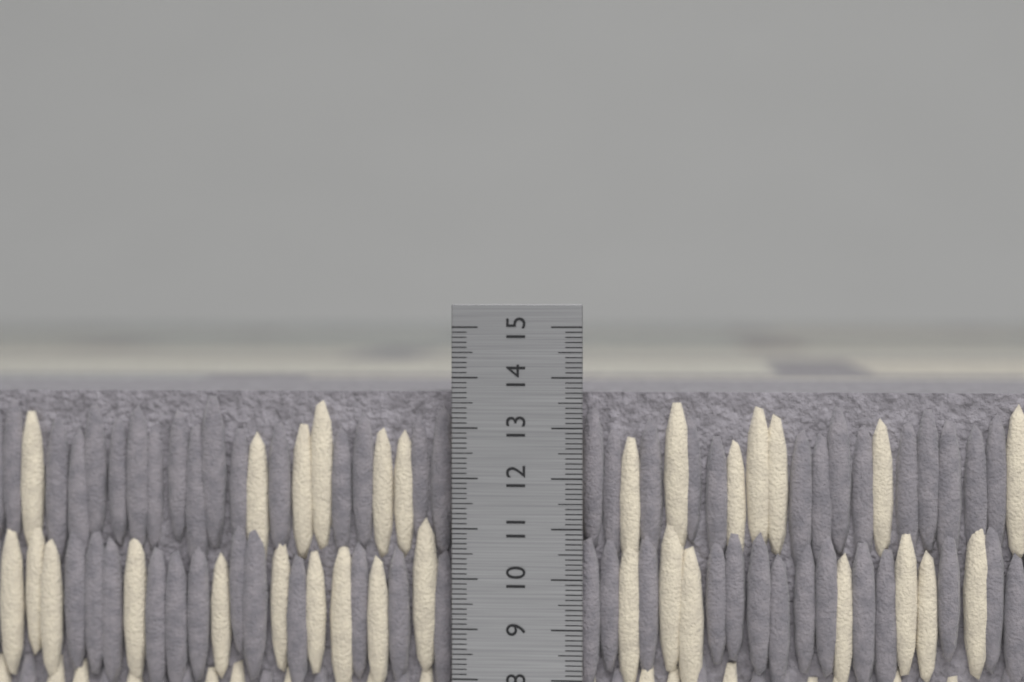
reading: 13.7 cm
